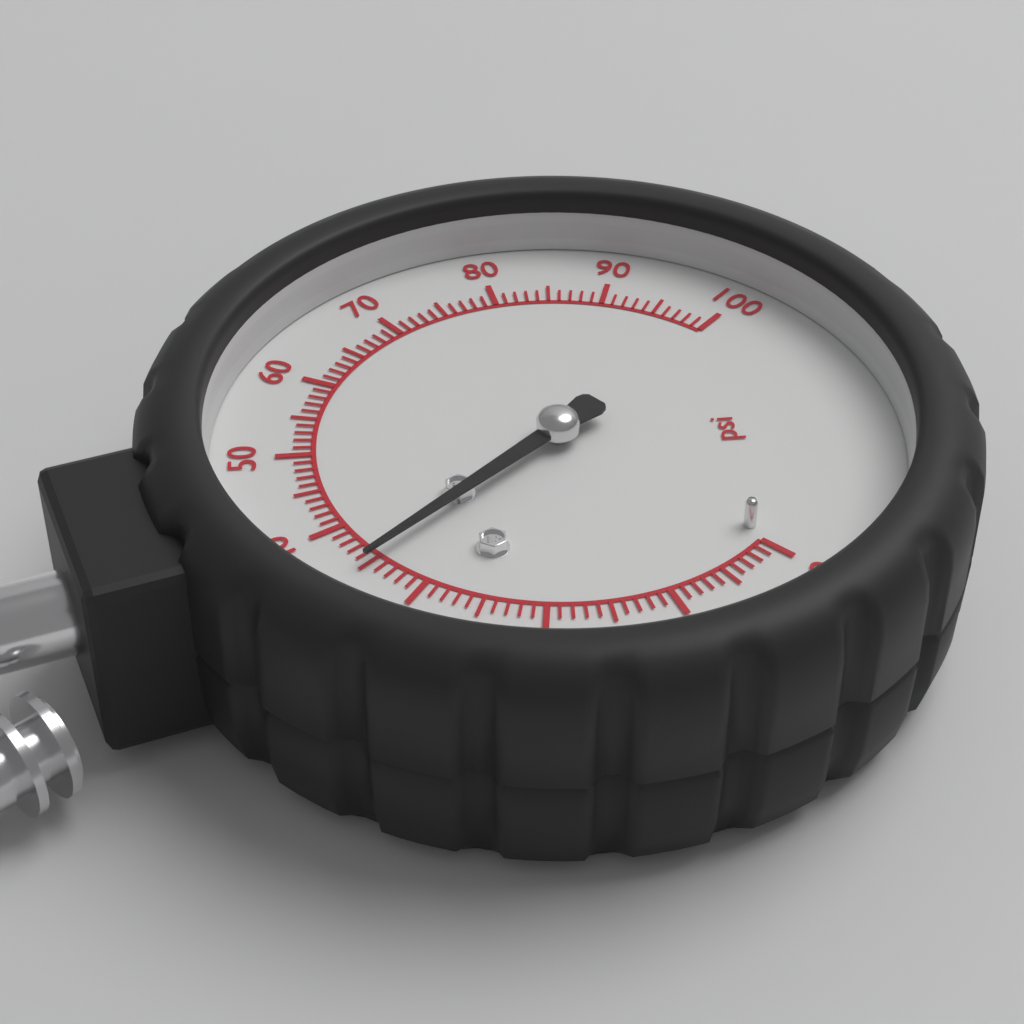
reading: 35 psi
